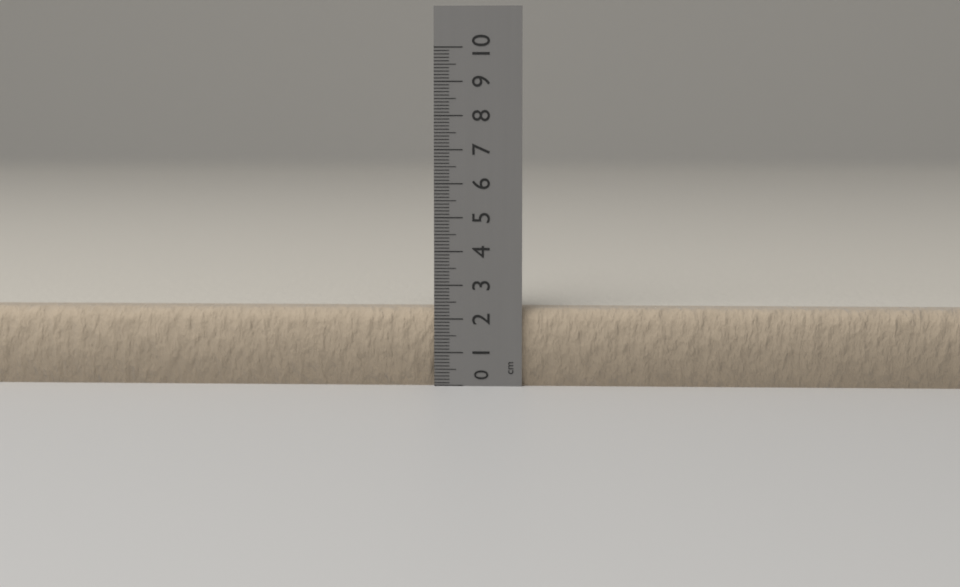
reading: 2.3 cm
